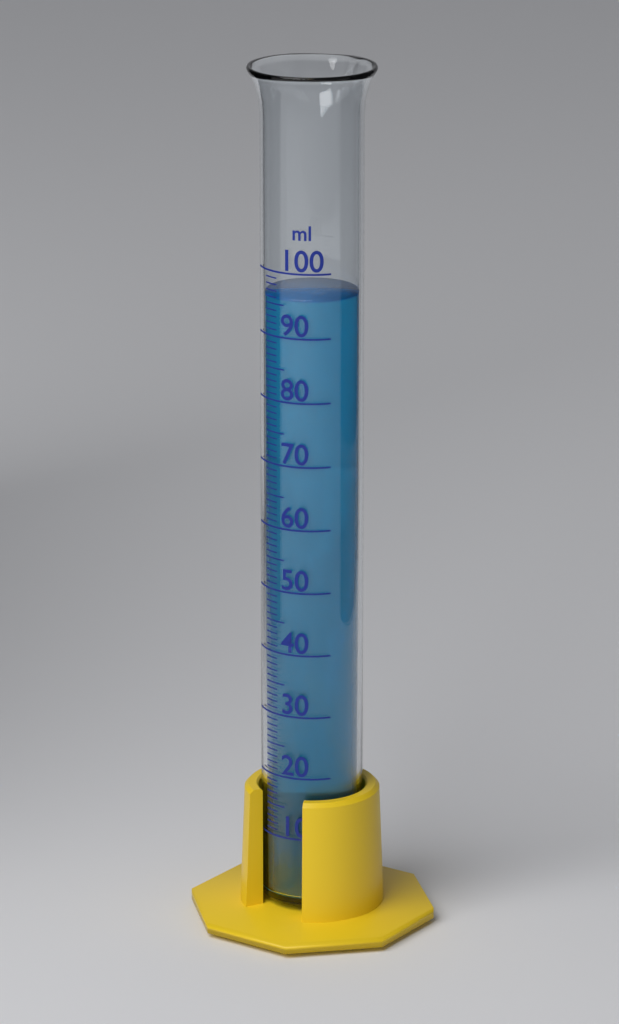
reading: 96 ml
